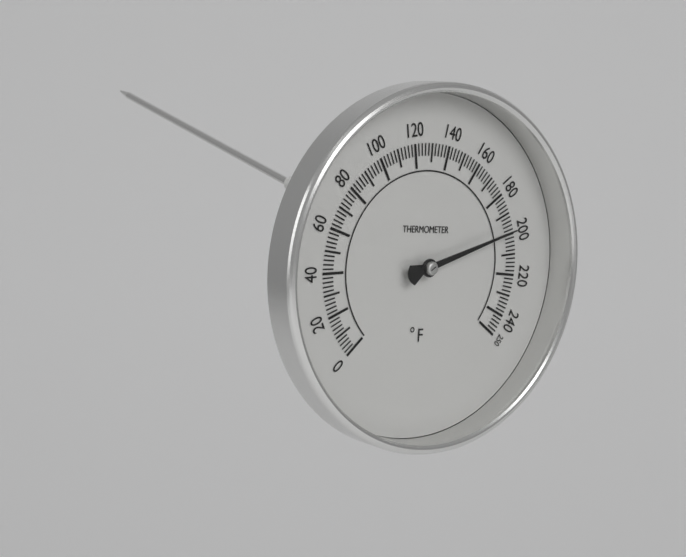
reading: 198 °F
